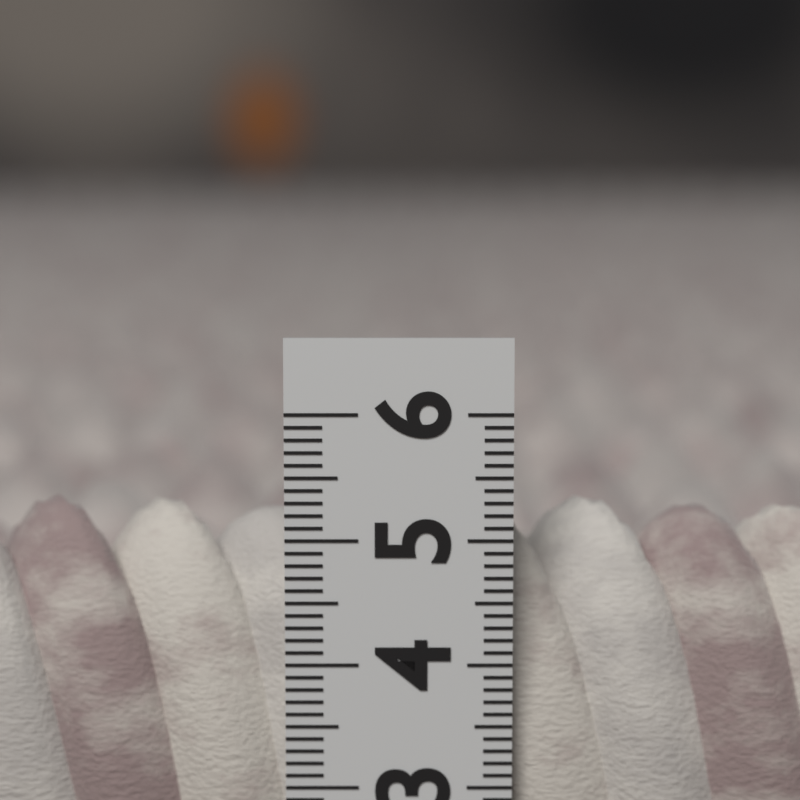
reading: 5.2 (no unit)
